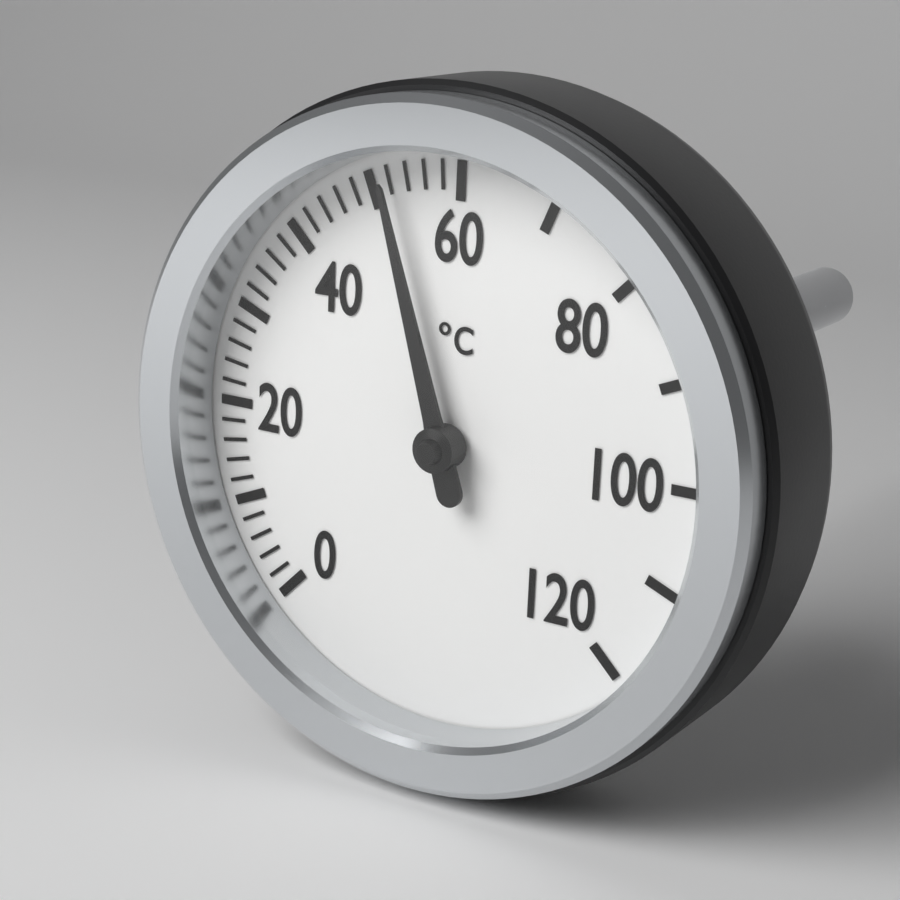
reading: 52 °C
